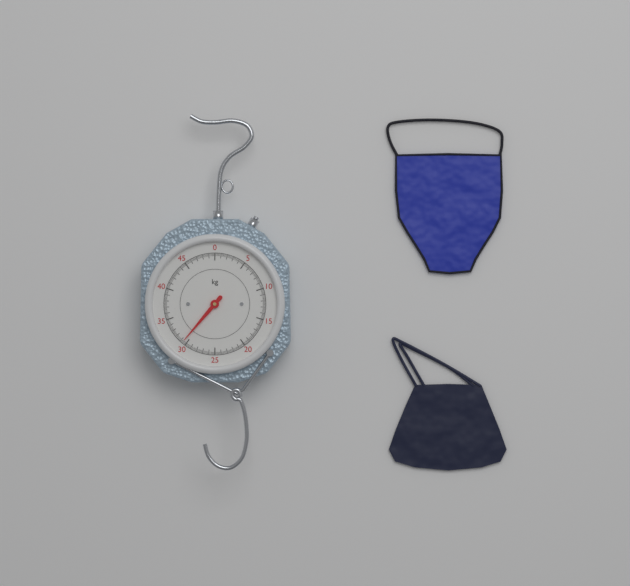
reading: 30.6 kg
